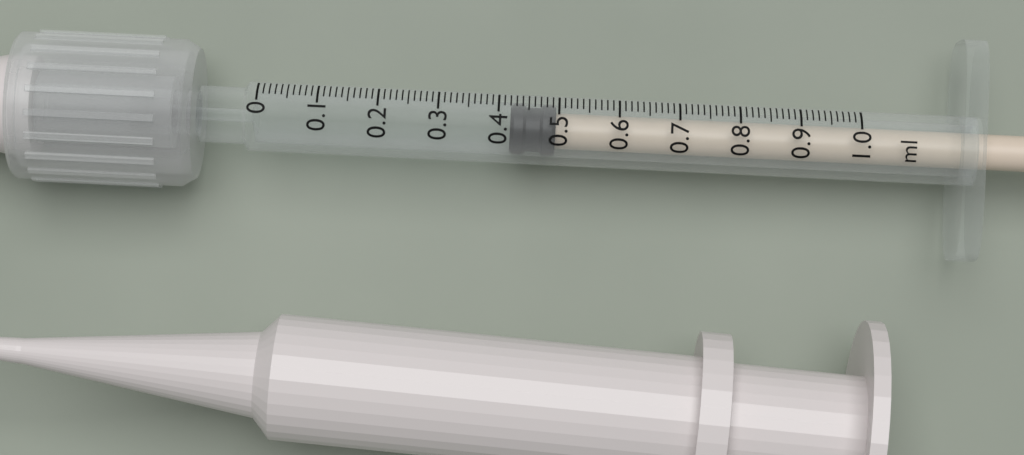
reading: 0.42 ml
